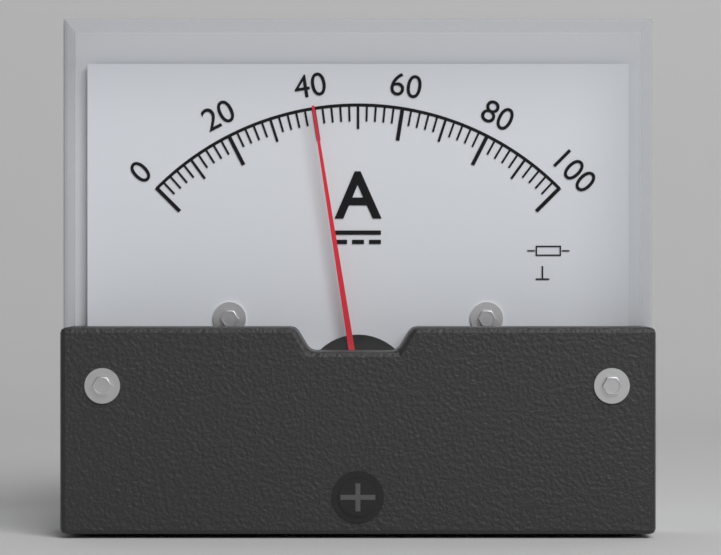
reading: 40 A
